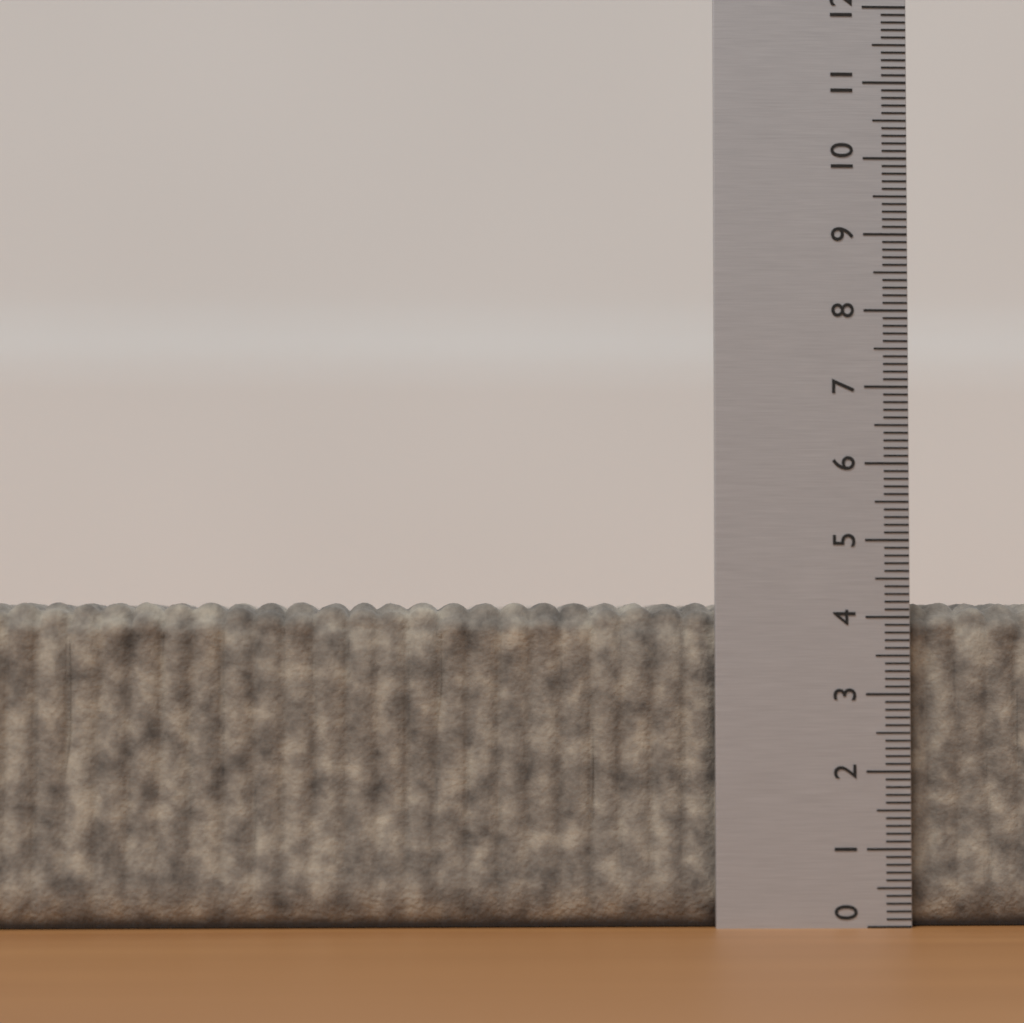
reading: 4.2 (no unit)
